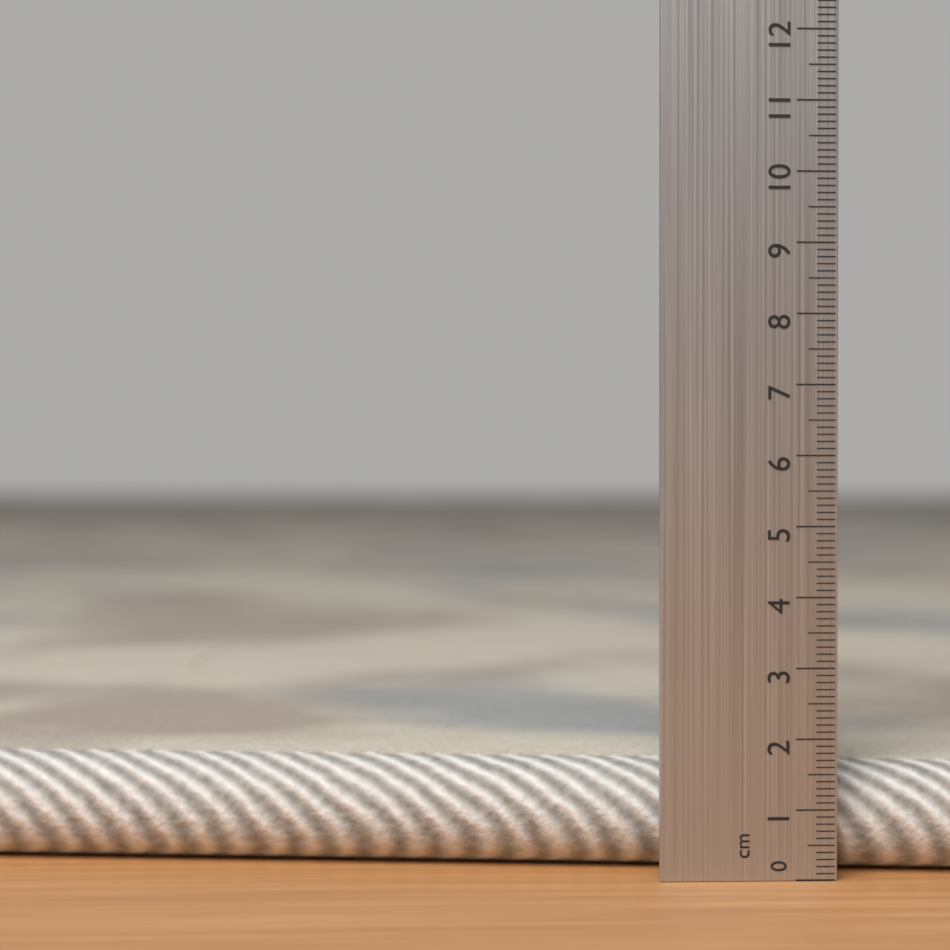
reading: 1.6 cm
